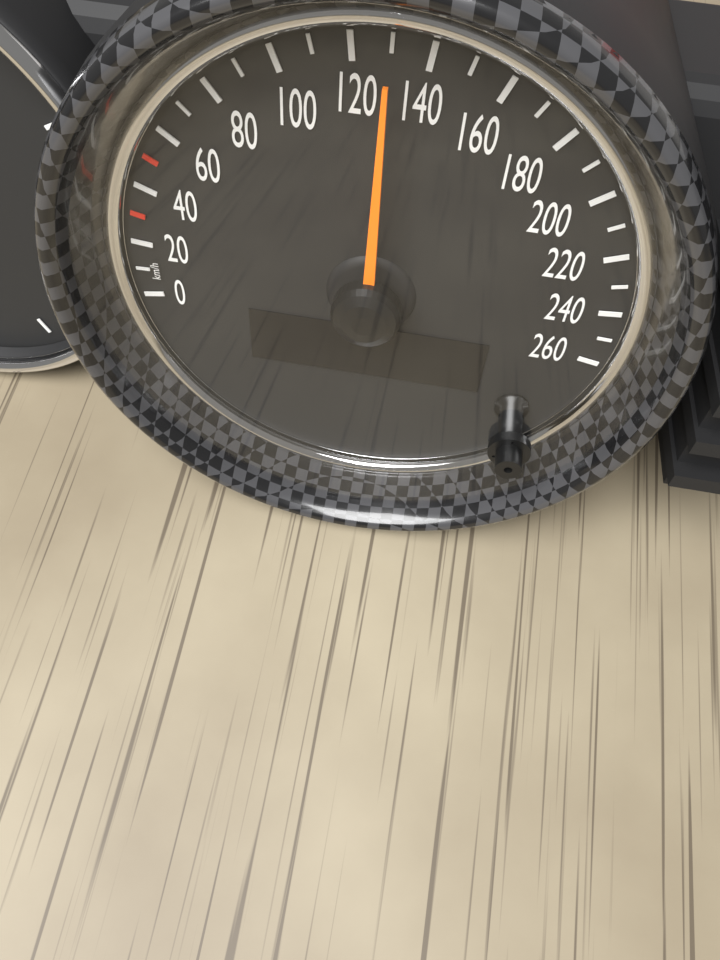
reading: 130 km/h
